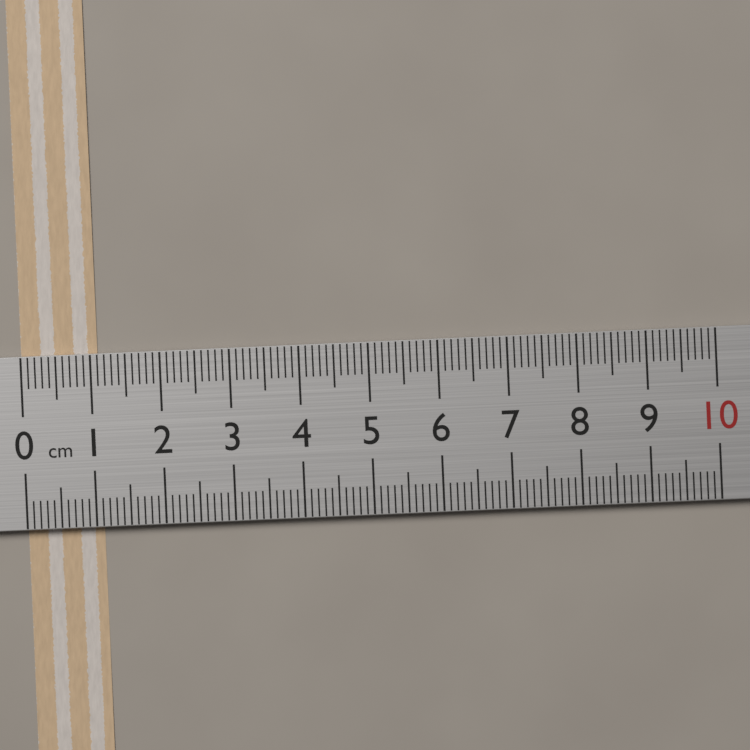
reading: 1.1 cm
